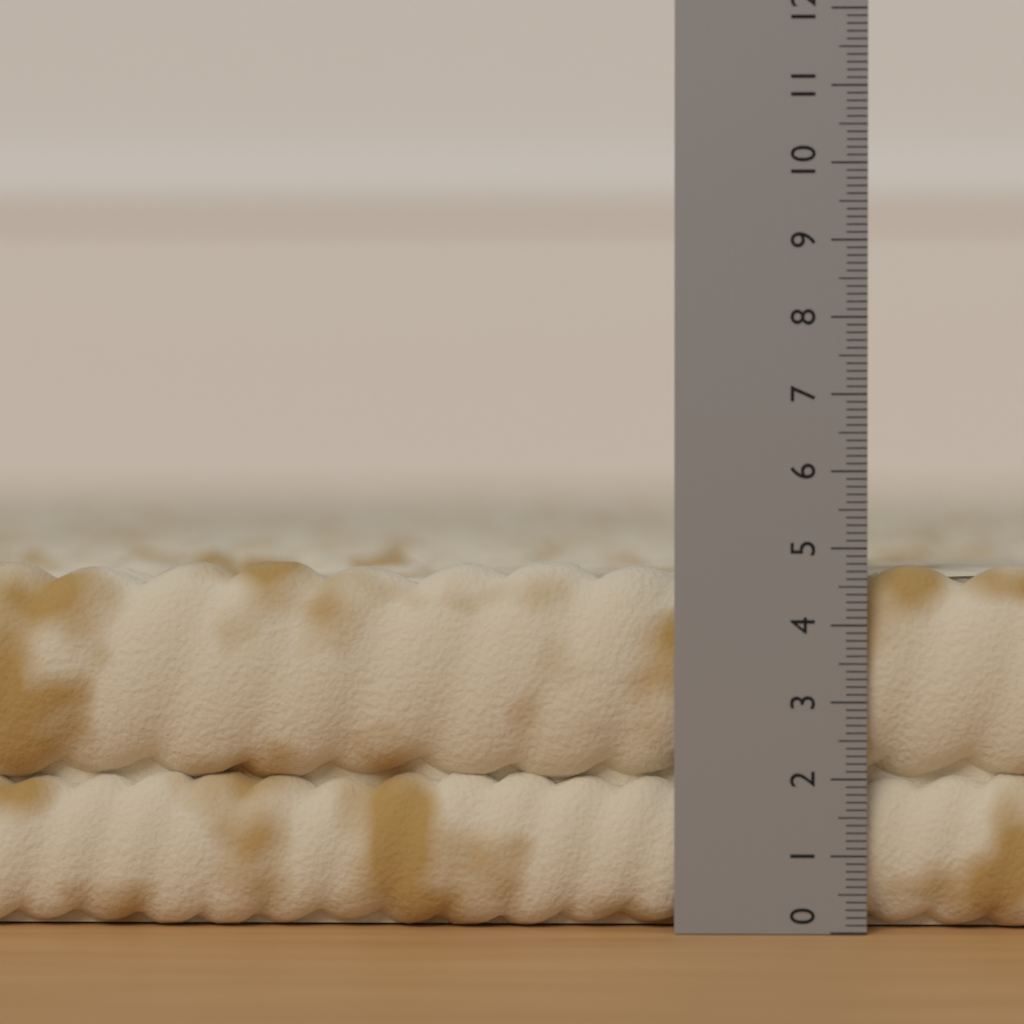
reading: 4.8 (no unit)
